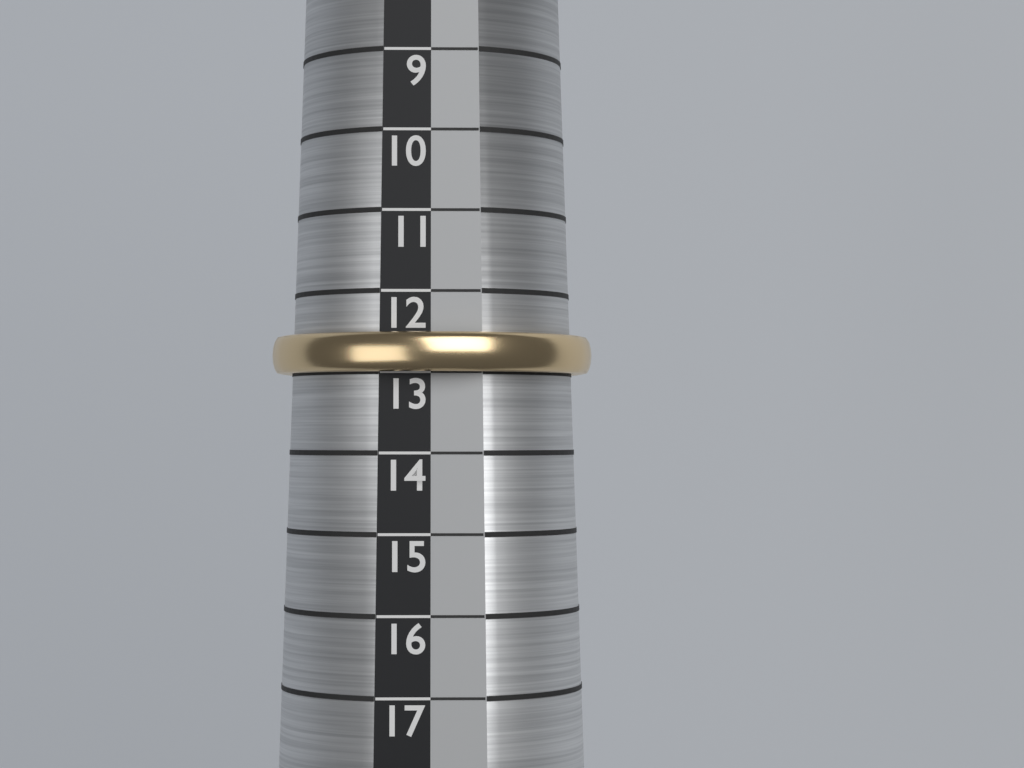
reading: 13 (no unit)
